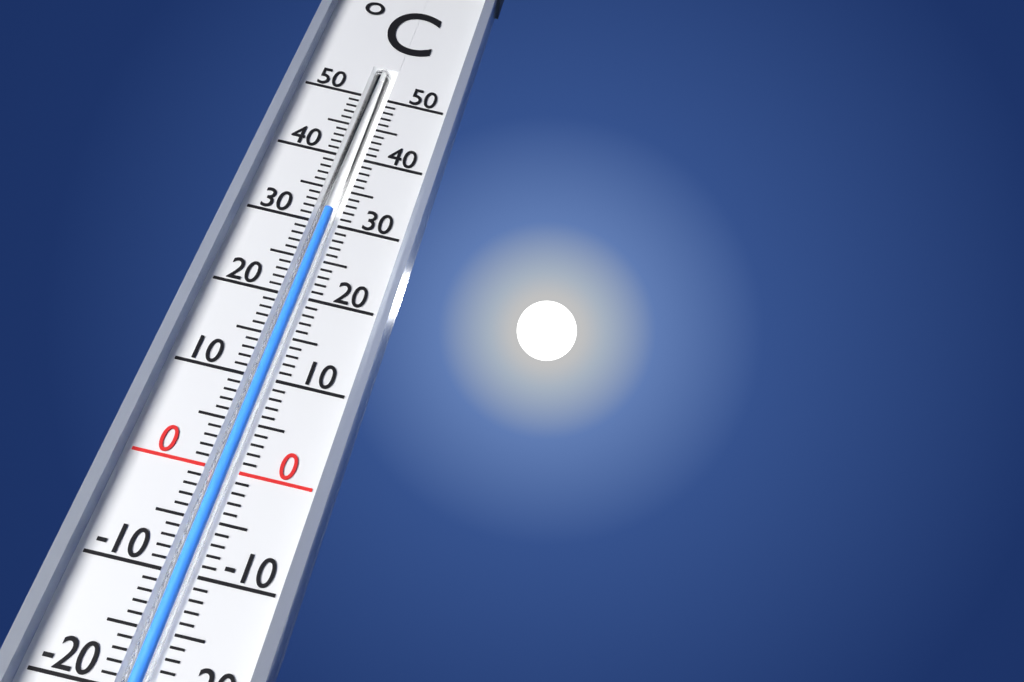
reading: 32 °C
